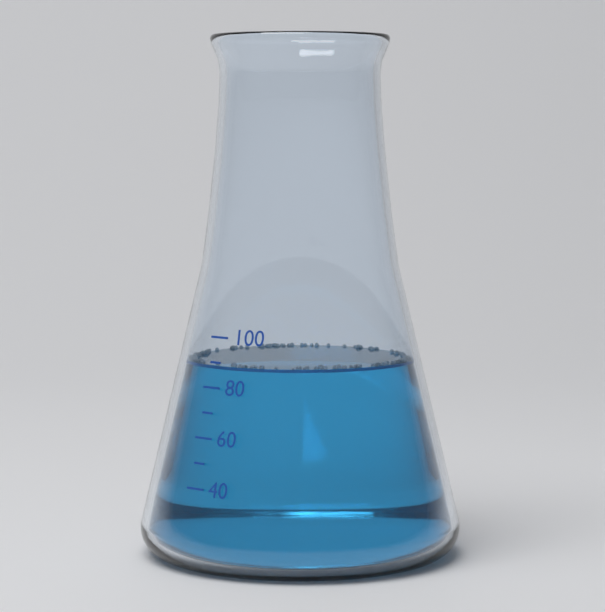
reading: 88 (no unit)
